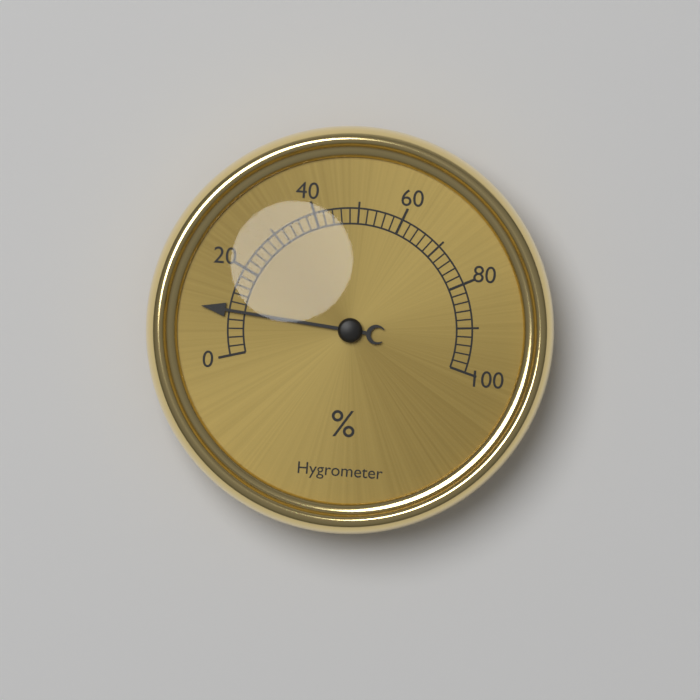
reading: 10 %
